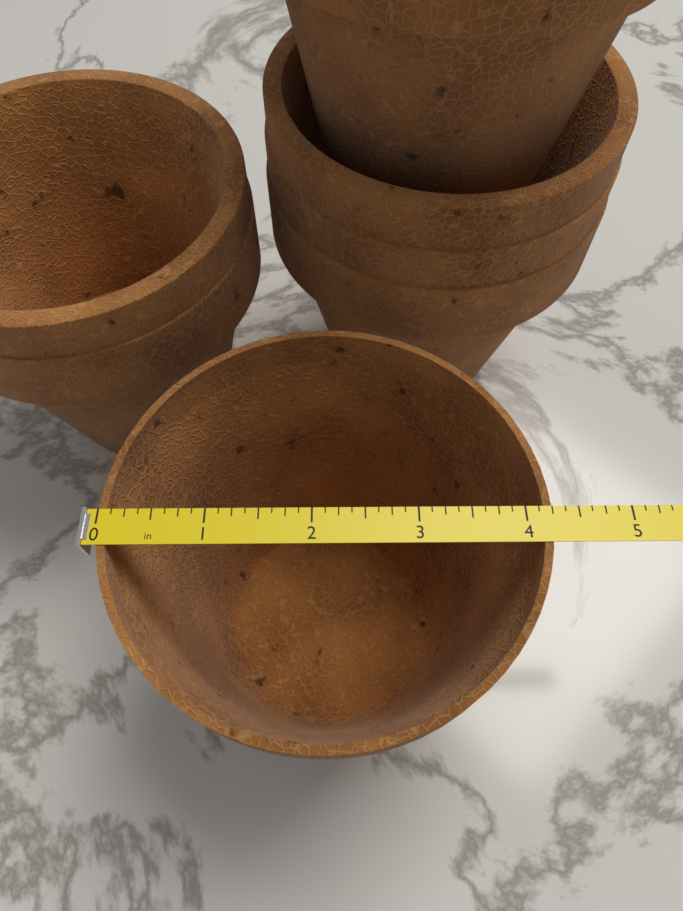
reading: 4.250 in
